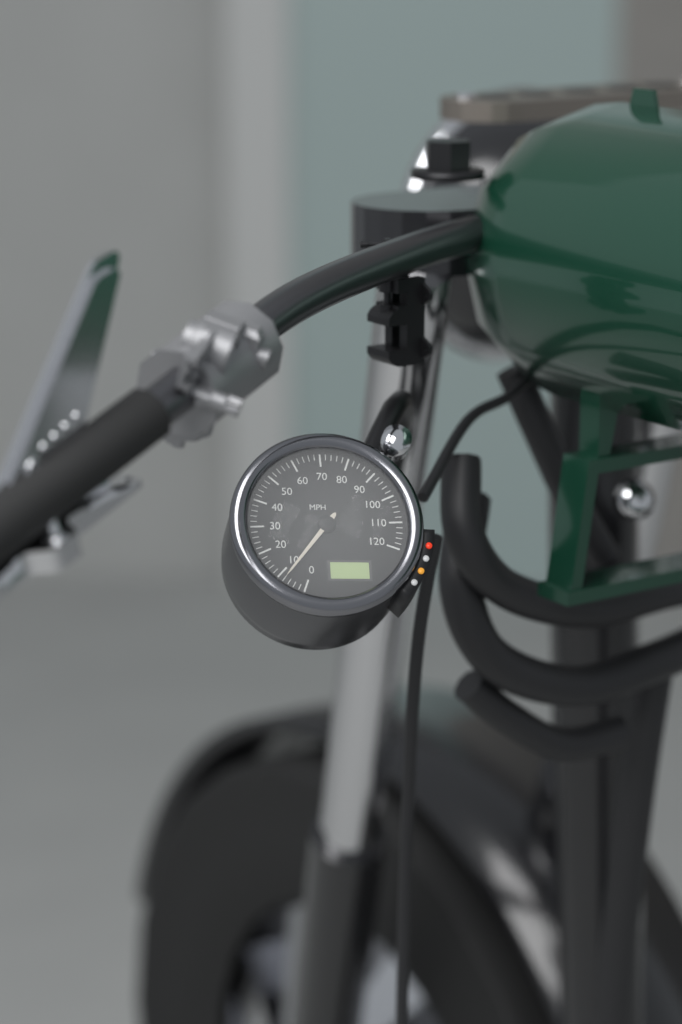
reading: 8 MPH
